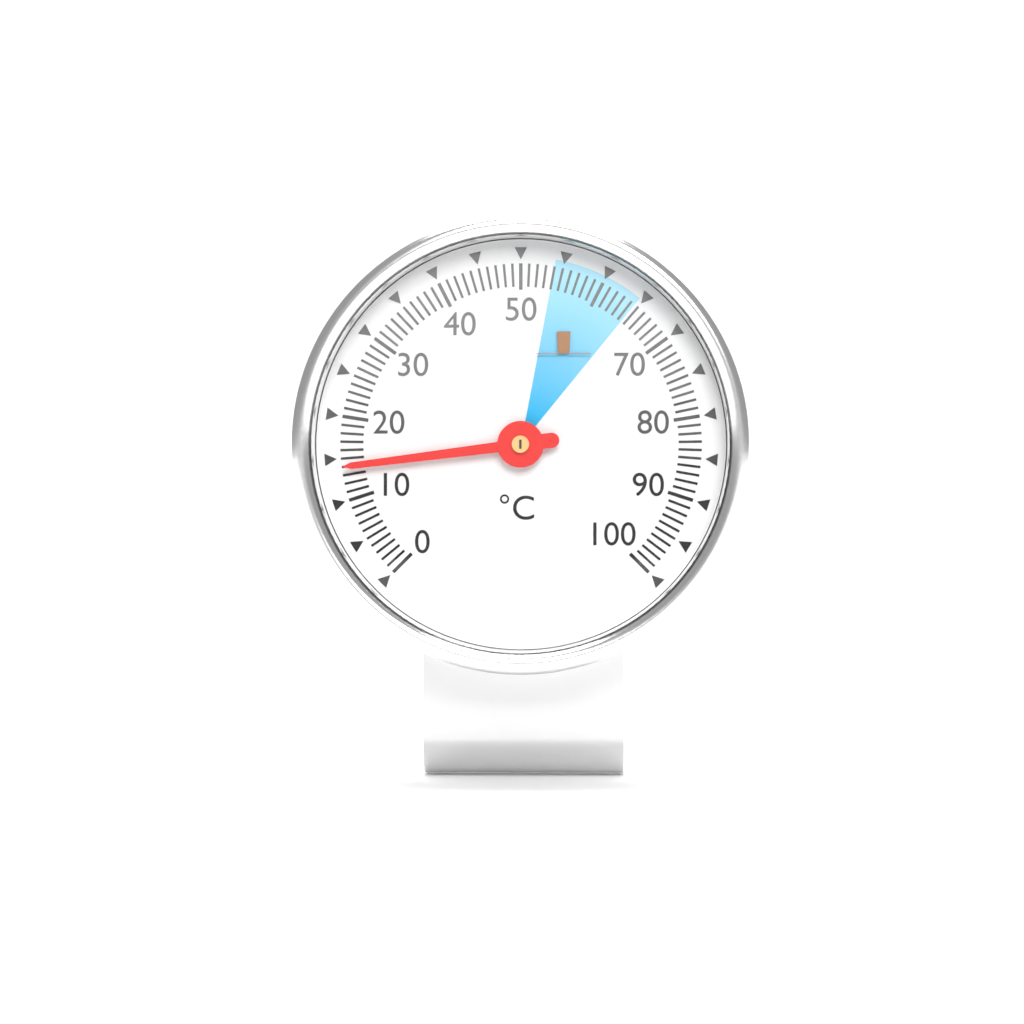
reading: 14 °C
